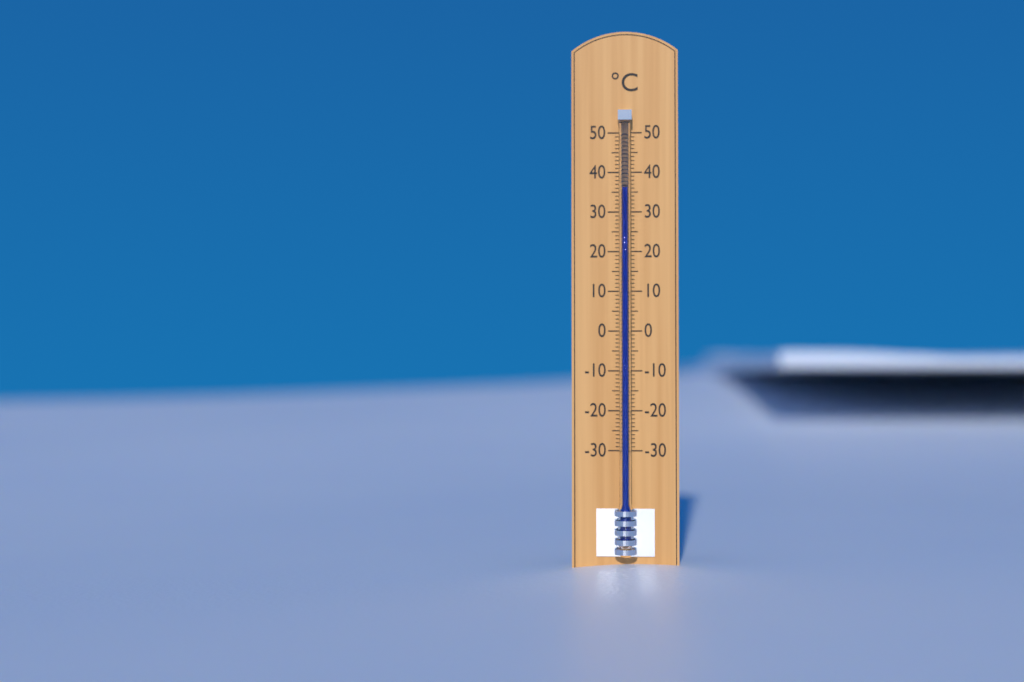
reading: 36 °C
